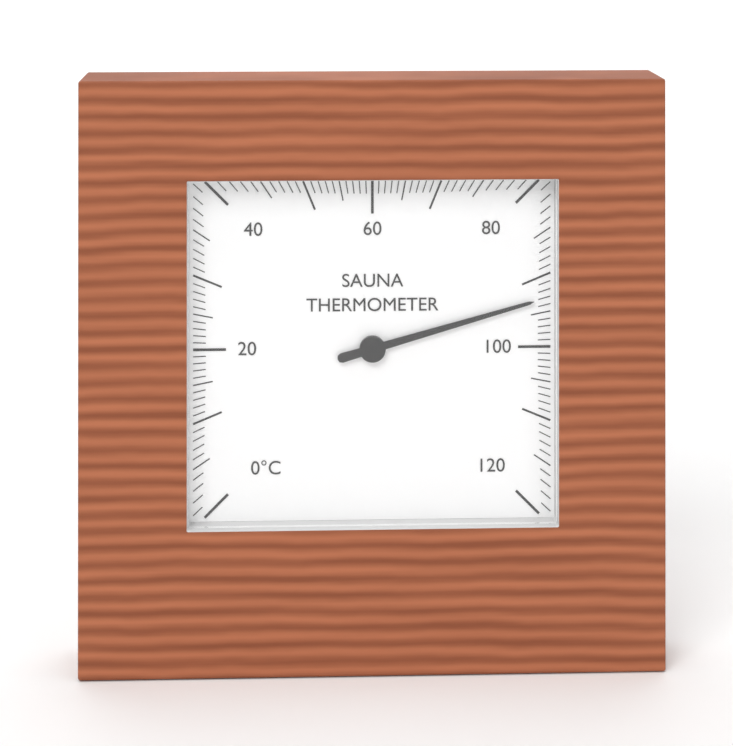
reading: 93 °C
